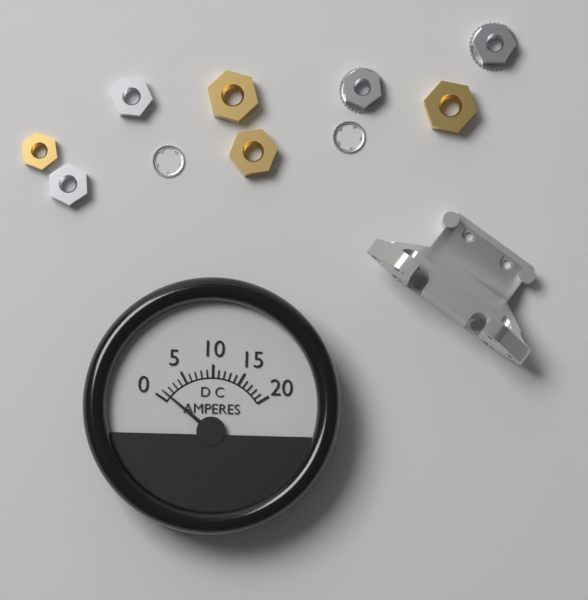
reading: 1 A
